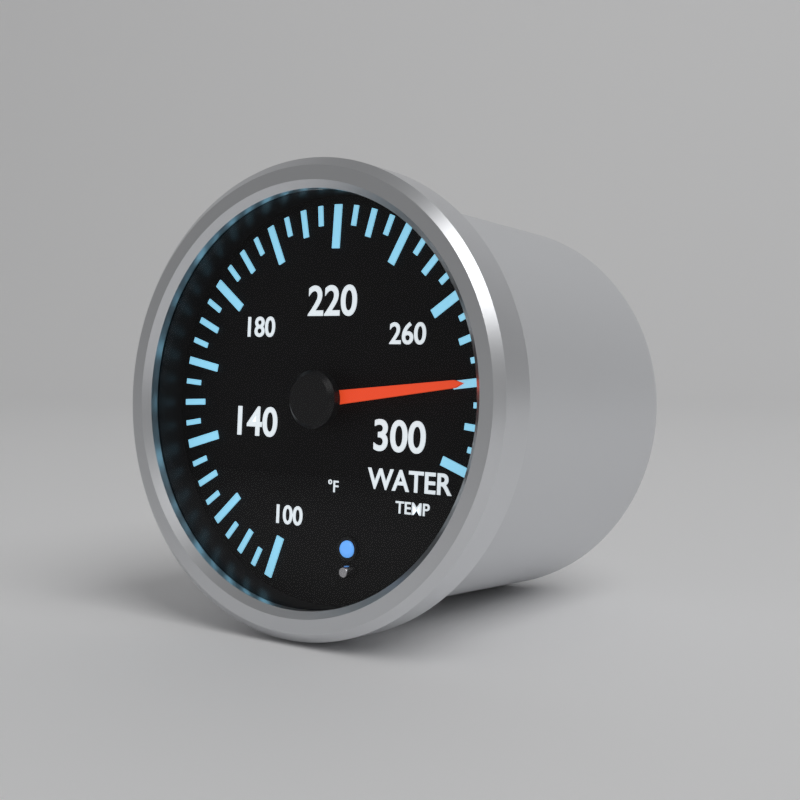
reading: 280 °F
